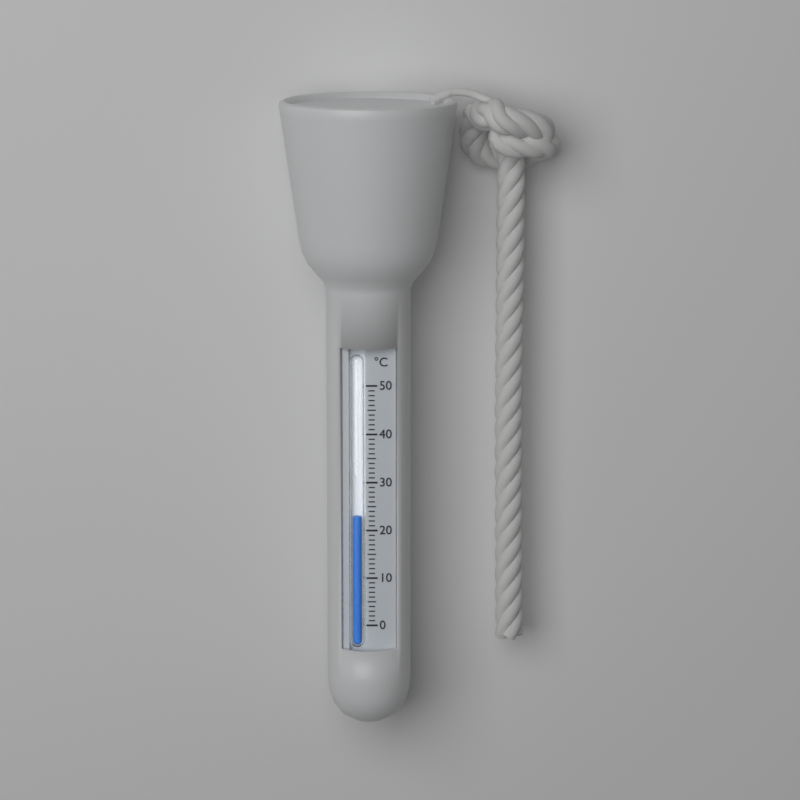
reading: 23 °C
